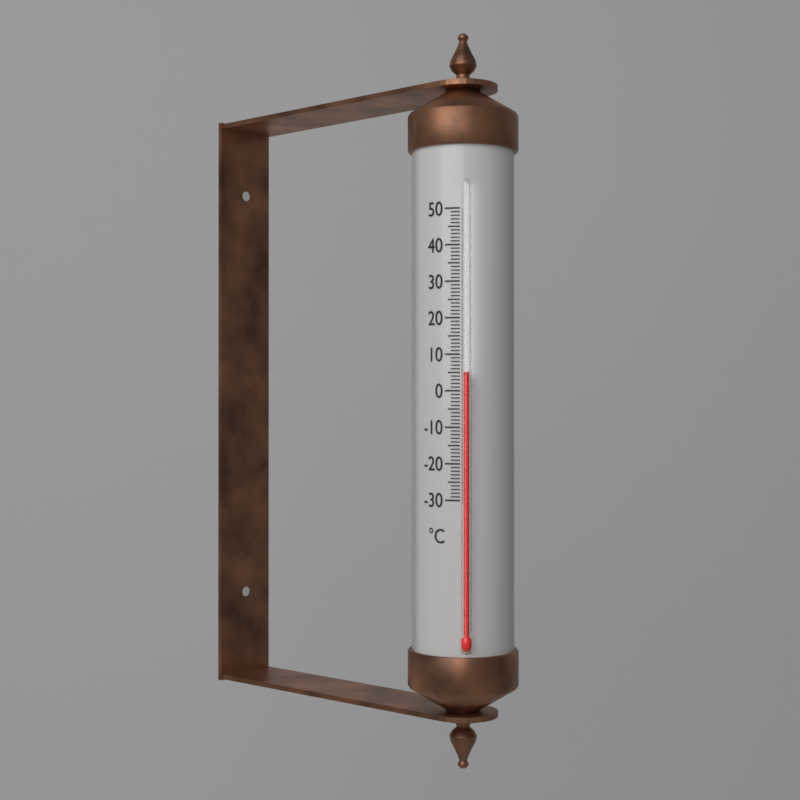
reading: 5 °C
